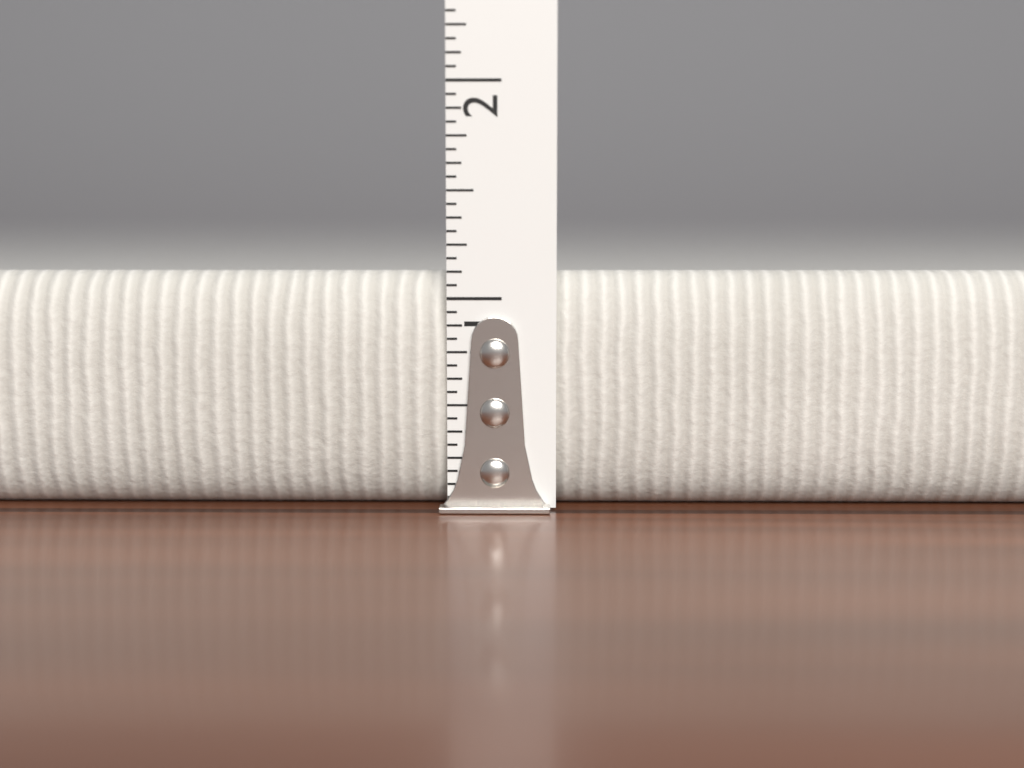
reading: 1.1250 in
